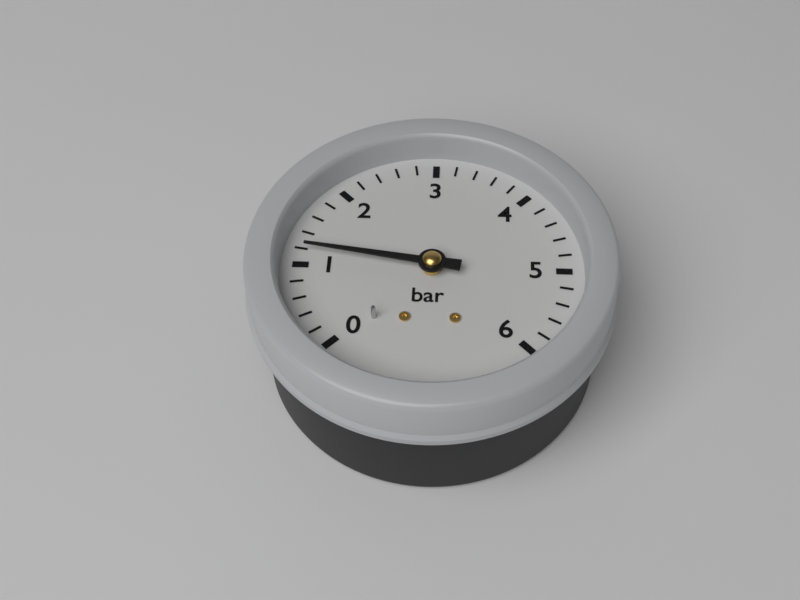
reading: 1.2 bar
